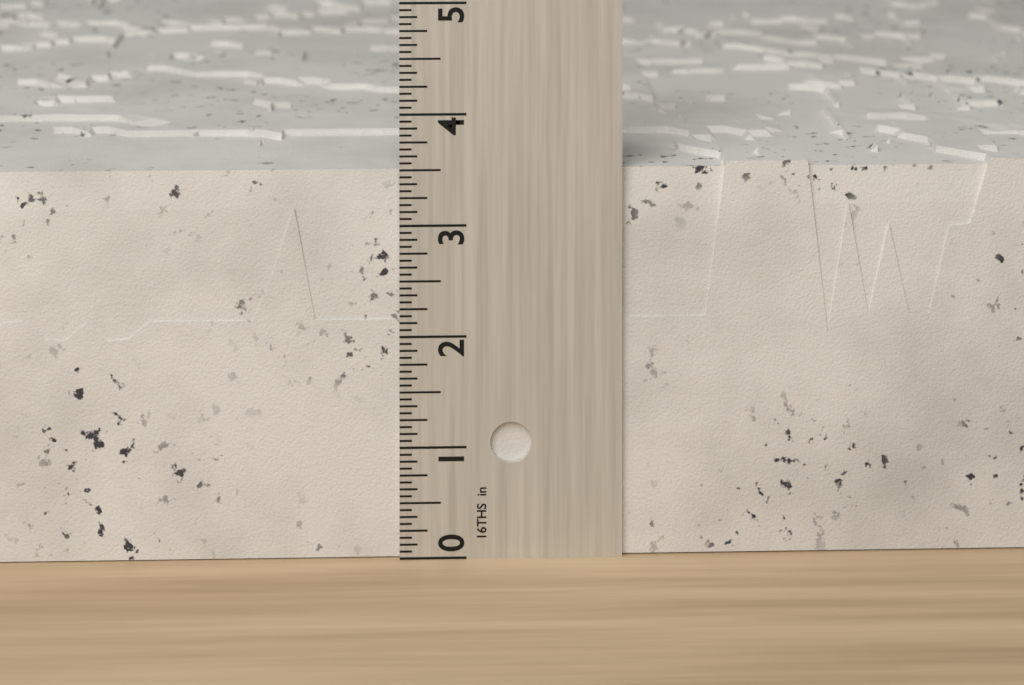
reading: 3.5625 in
